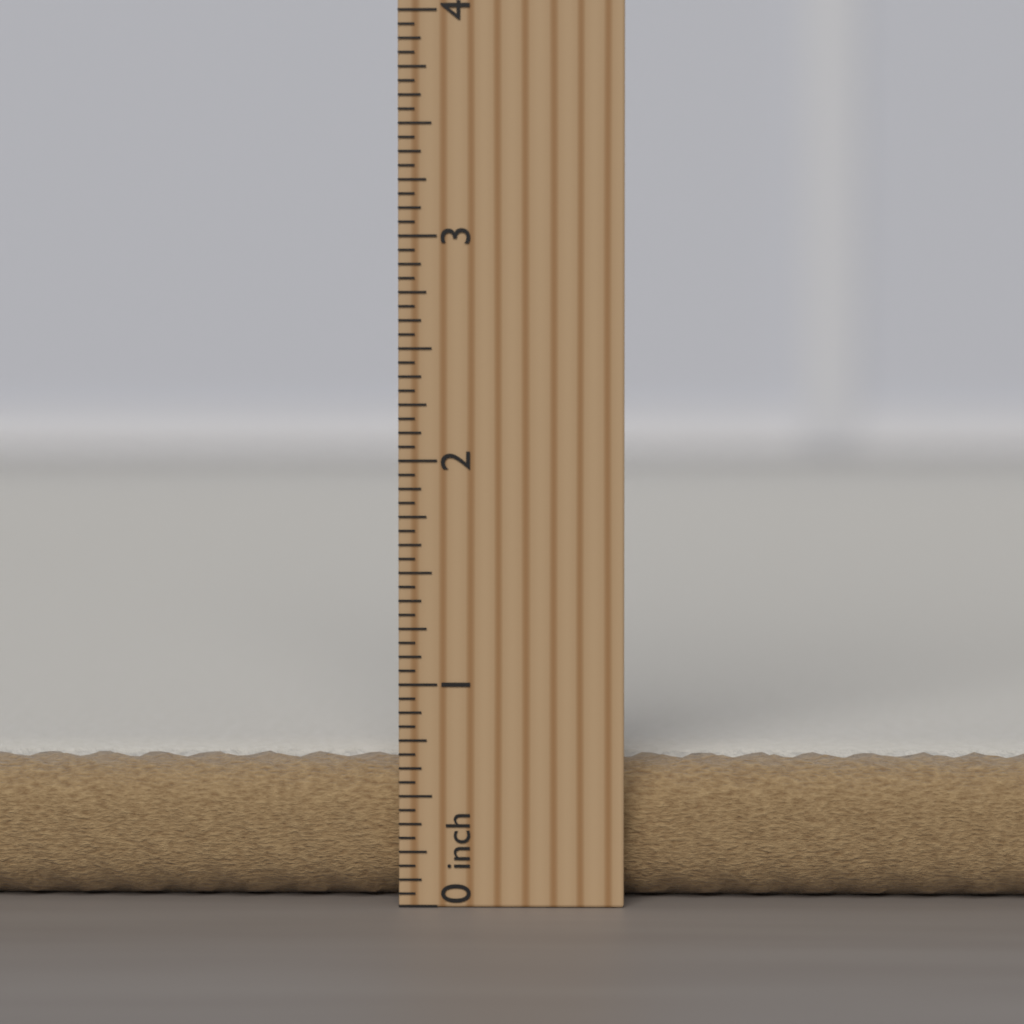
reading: 0.6250 inch
